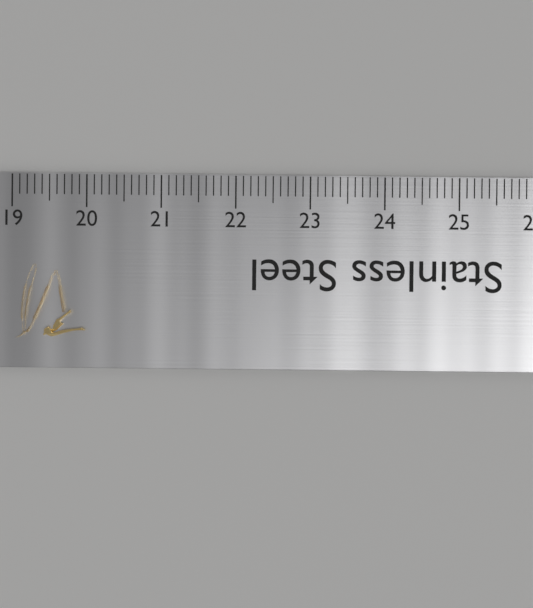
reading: 20.0 (no unit)
